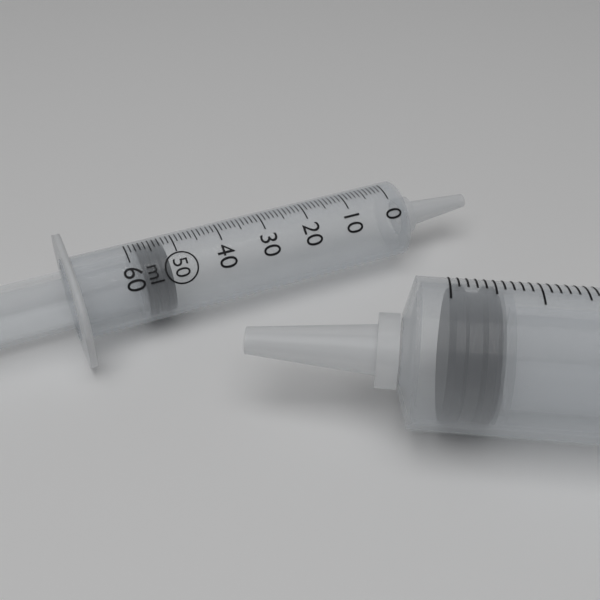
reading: 52 ml
